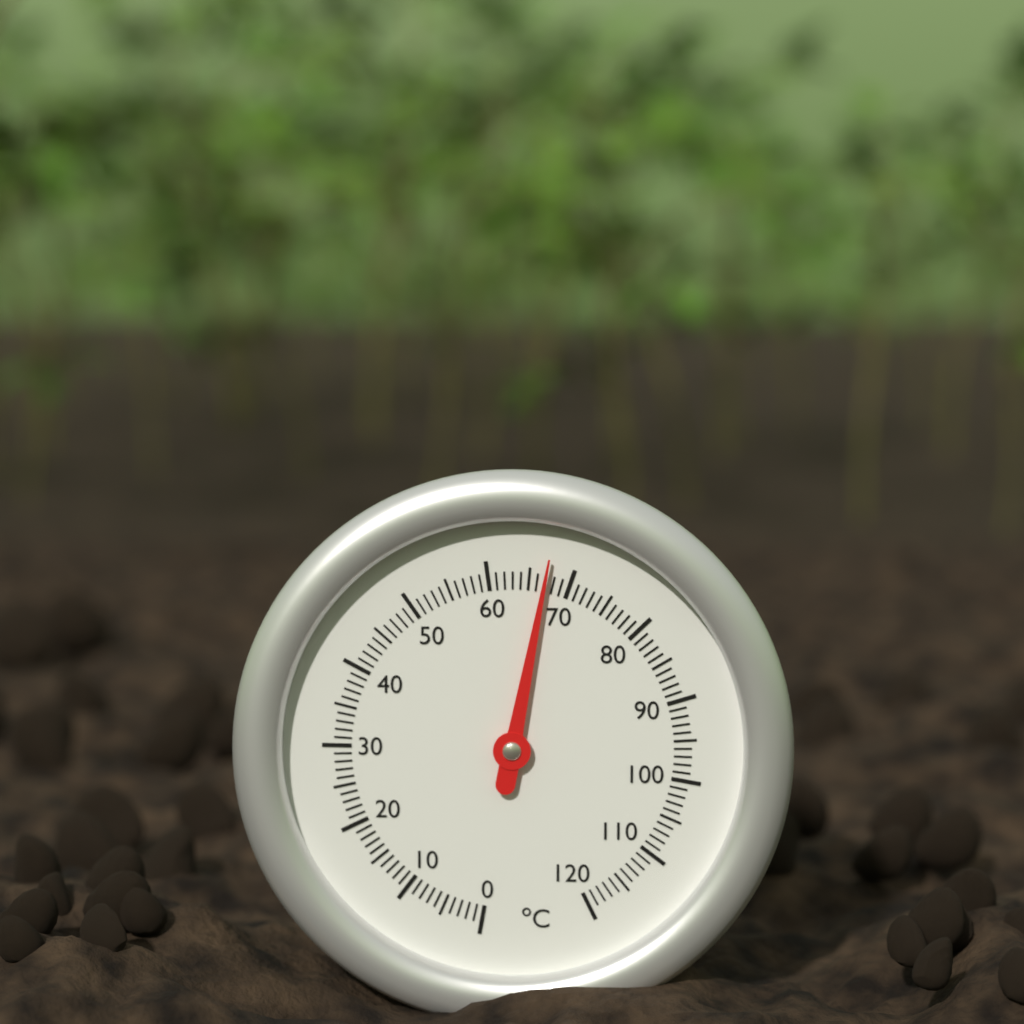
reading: 67 °C
